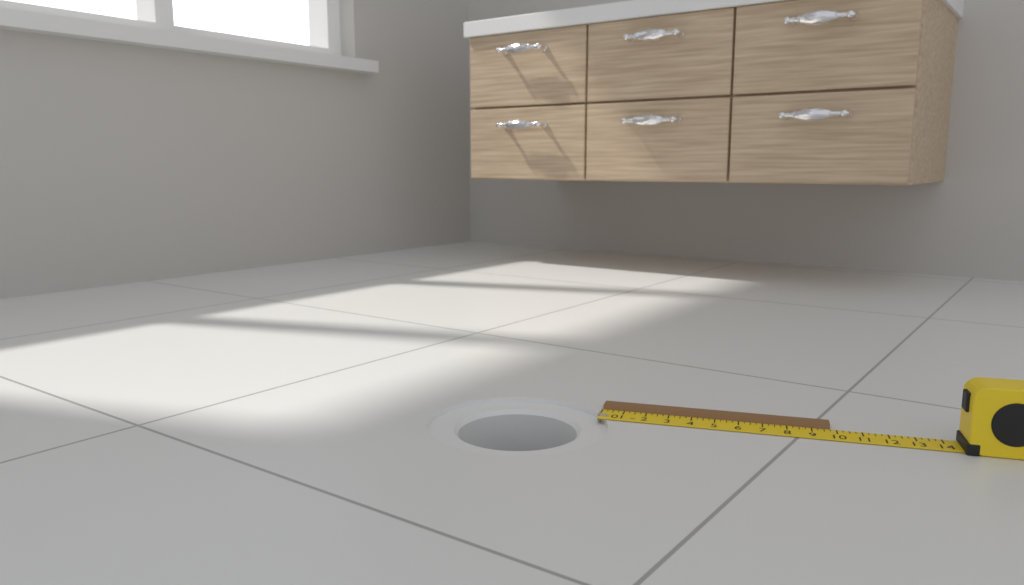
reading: 9.75 in
